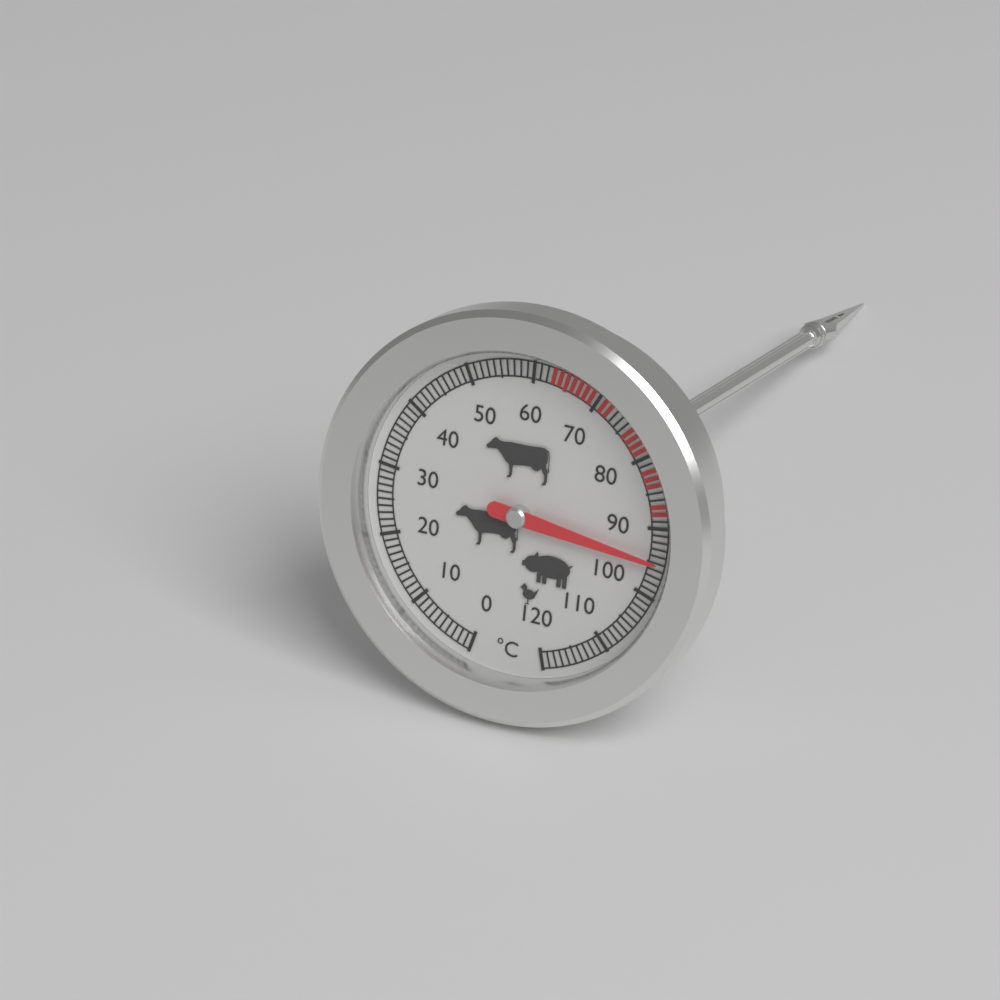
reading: 95 °C
